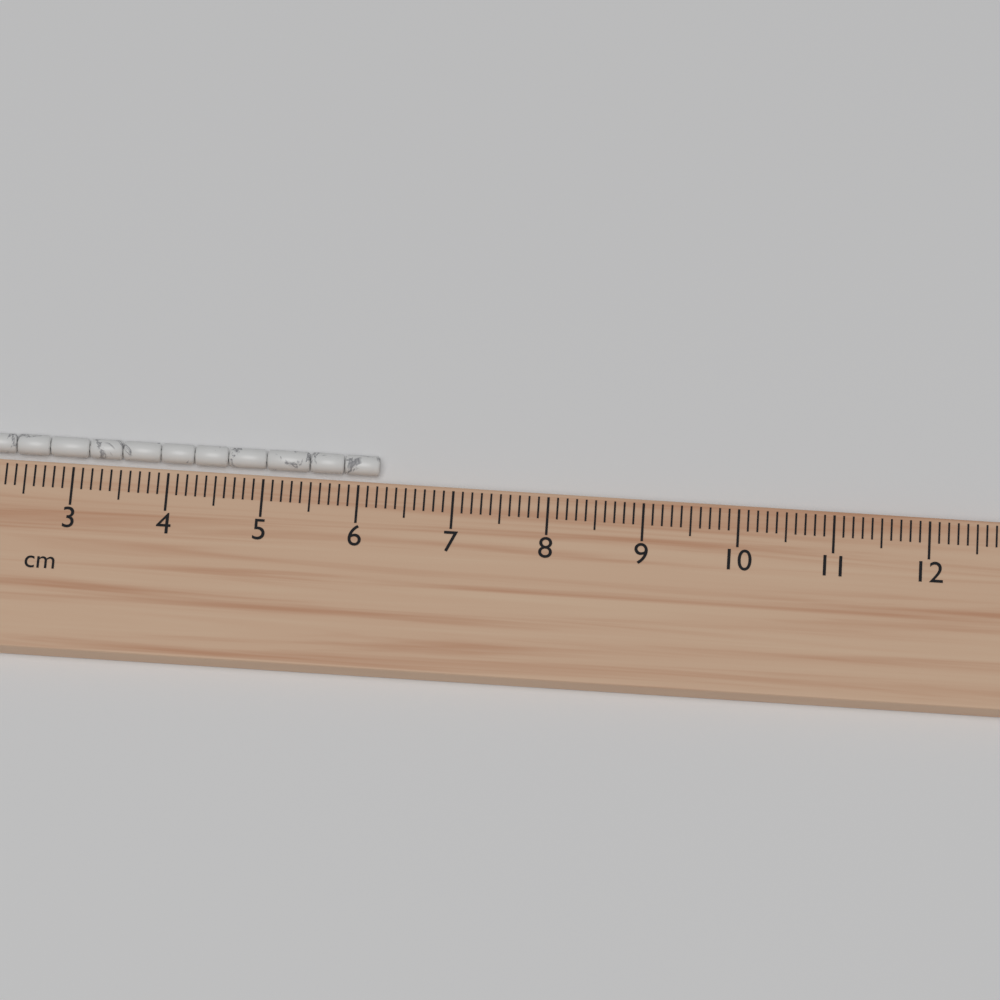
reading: 6.2 cm
